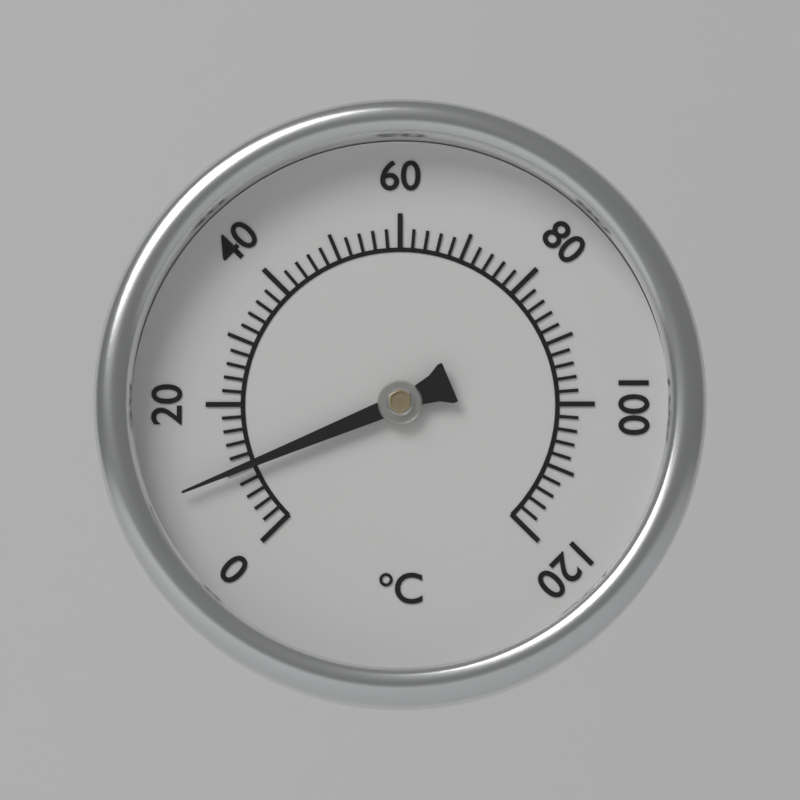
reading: 10 °C
